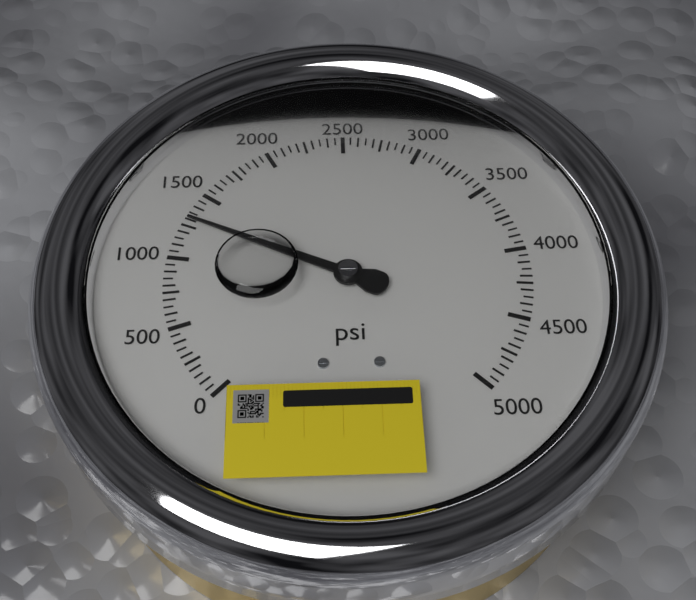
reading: 1300 psi
